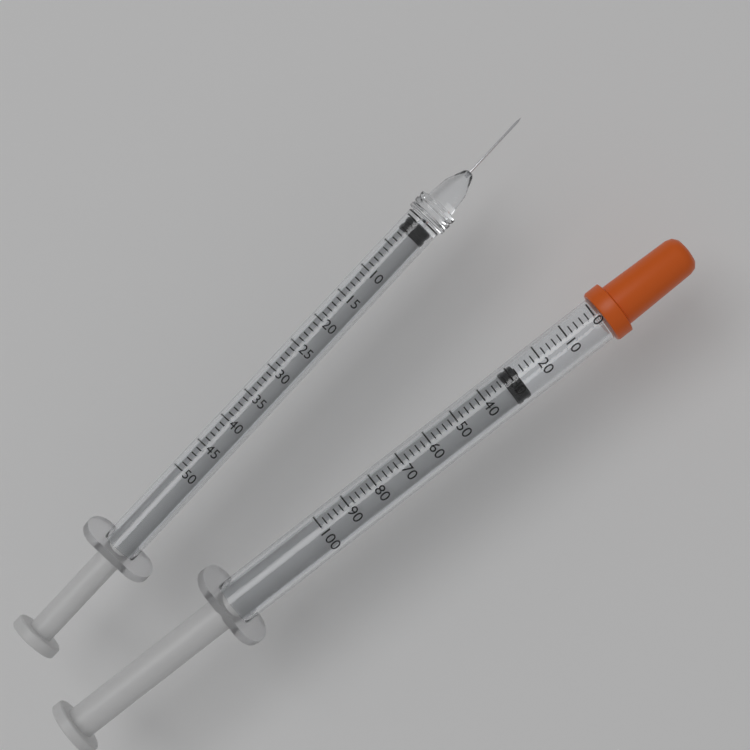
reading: 28 (no unit)
